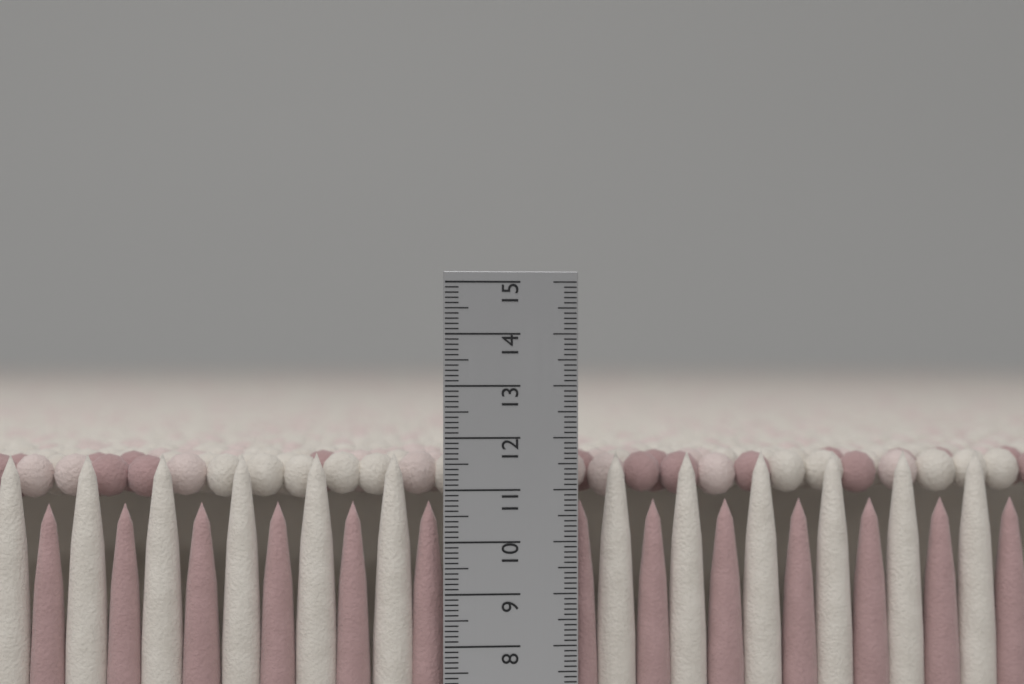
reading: 11.7 cm
